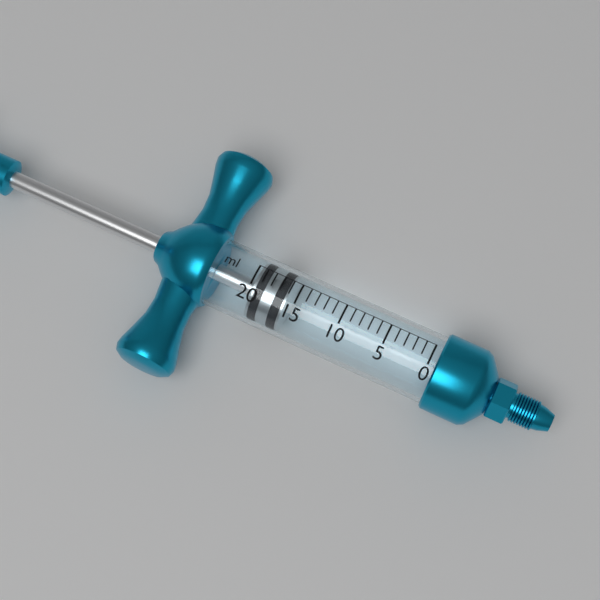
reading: 16 ml
